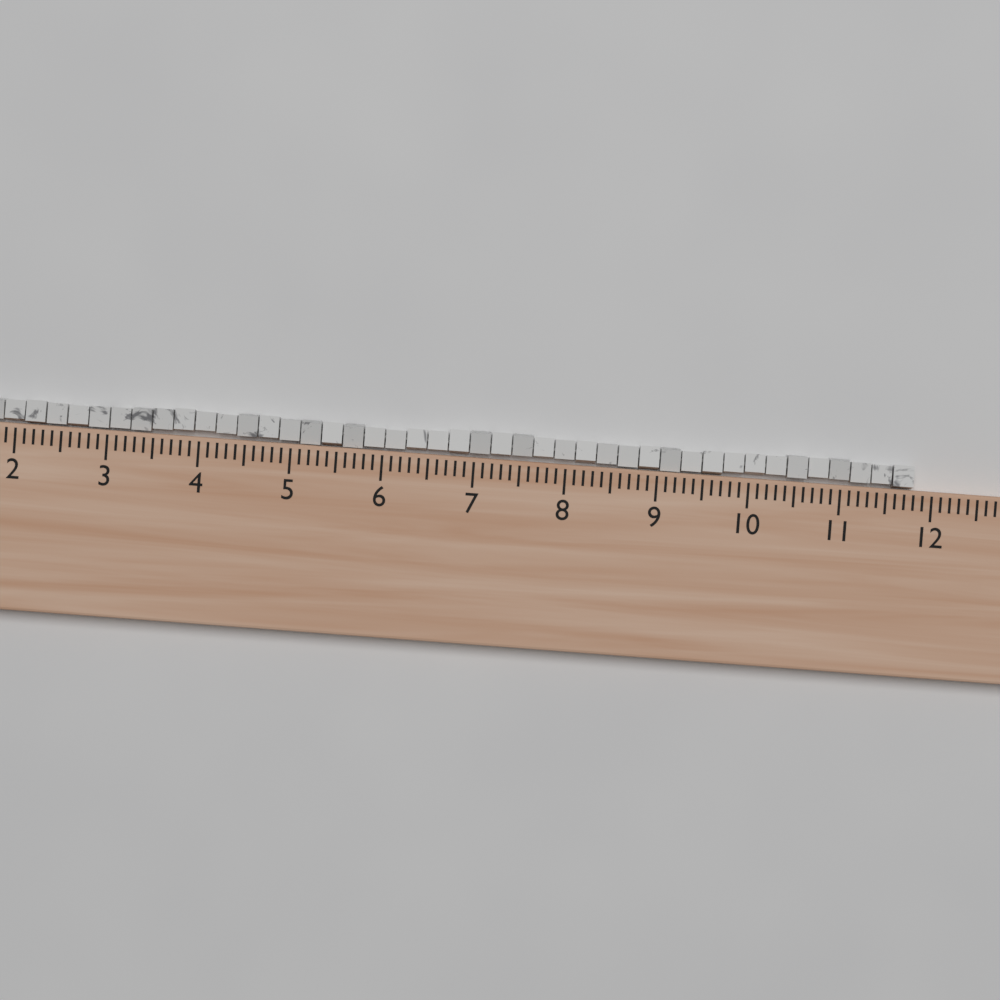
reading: 11.8 (no unit)
